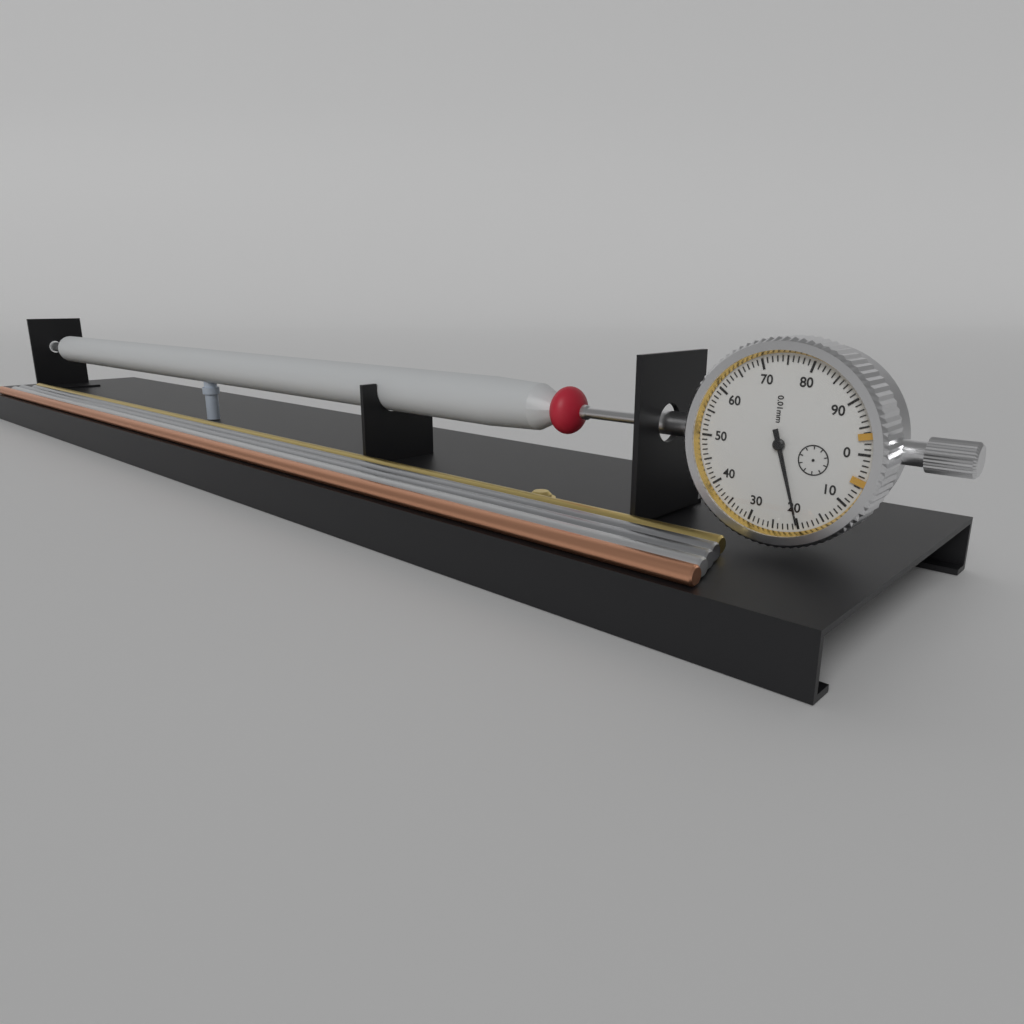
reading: 0.20 mm
